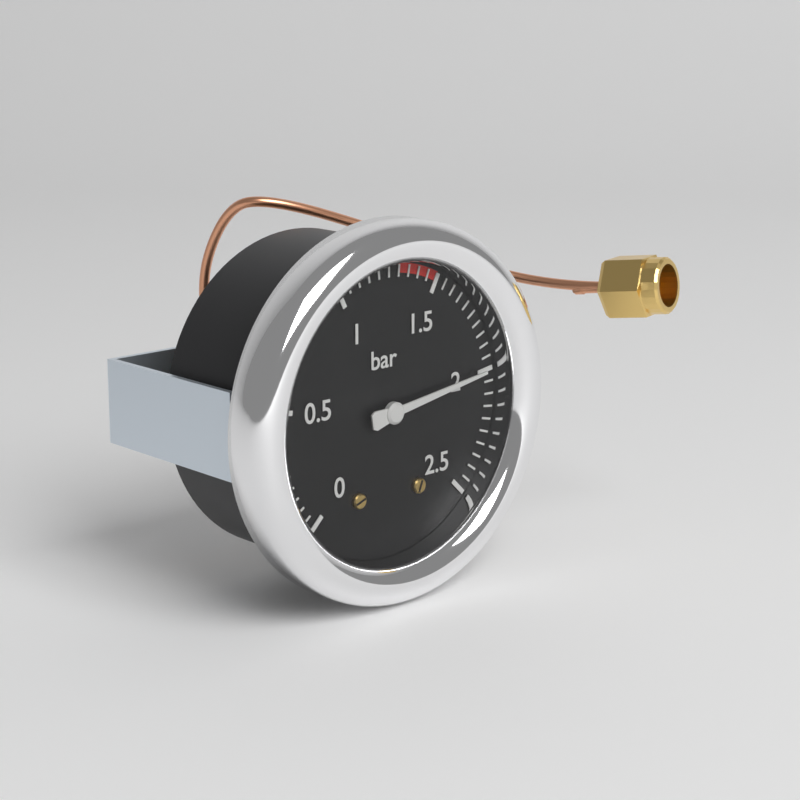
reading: 2.00 bar
